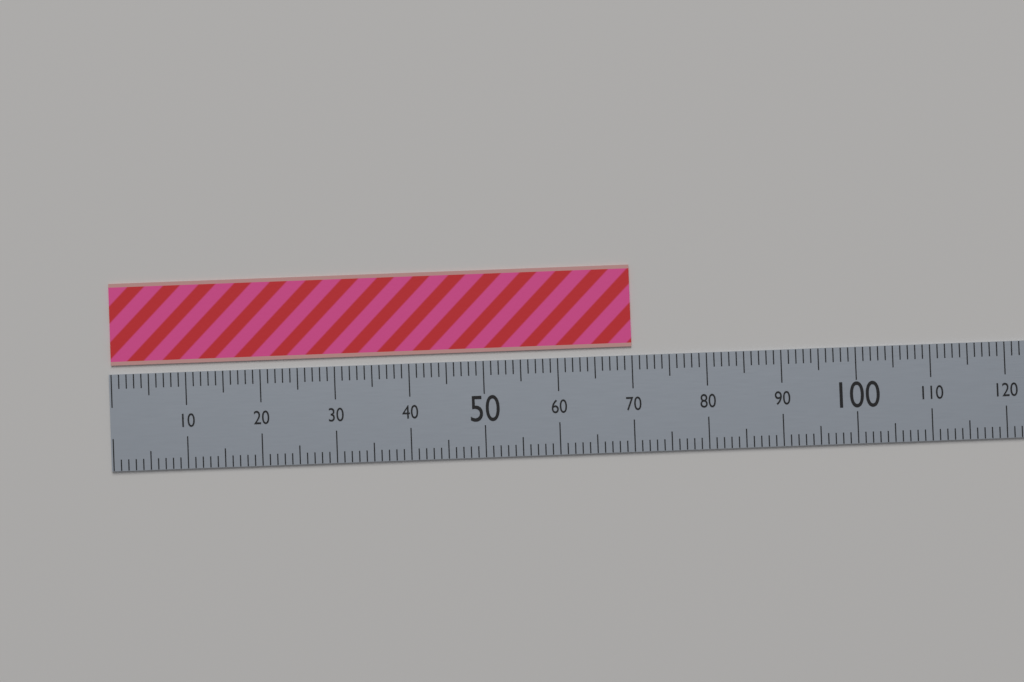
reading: 70 (no unit)
